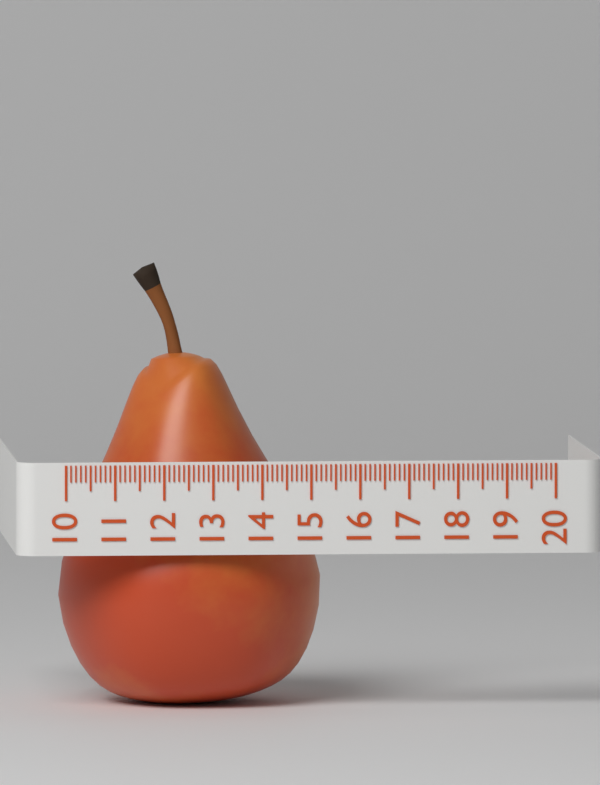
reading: 15.4 (no unit)
